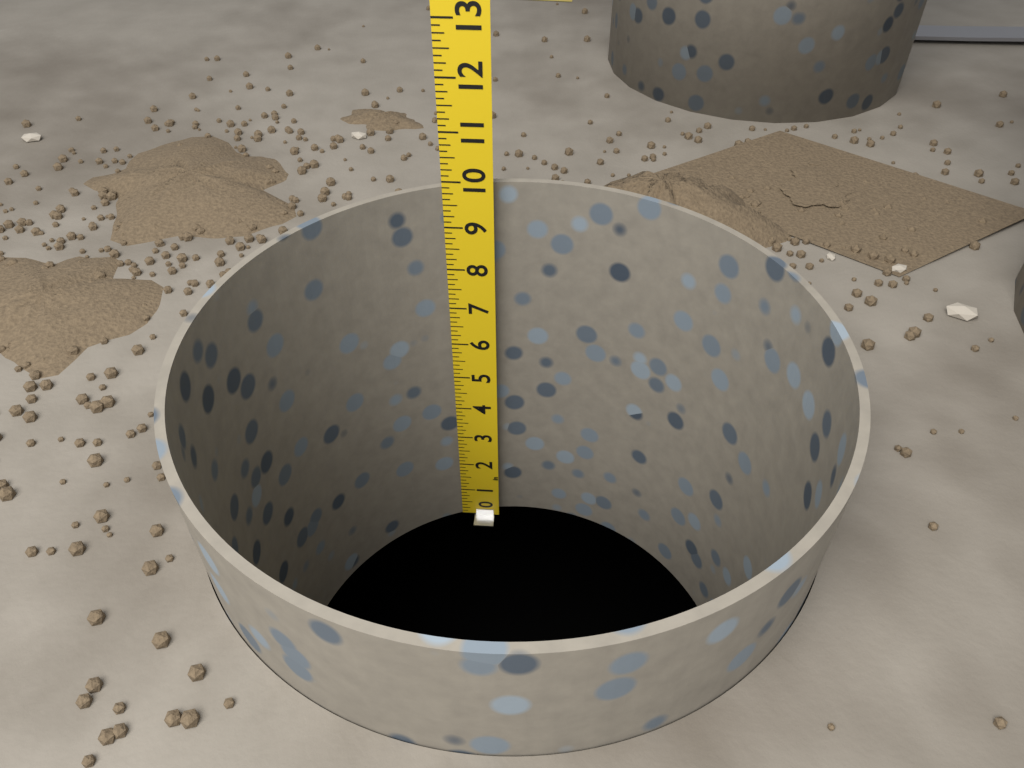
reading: 9.875 in
